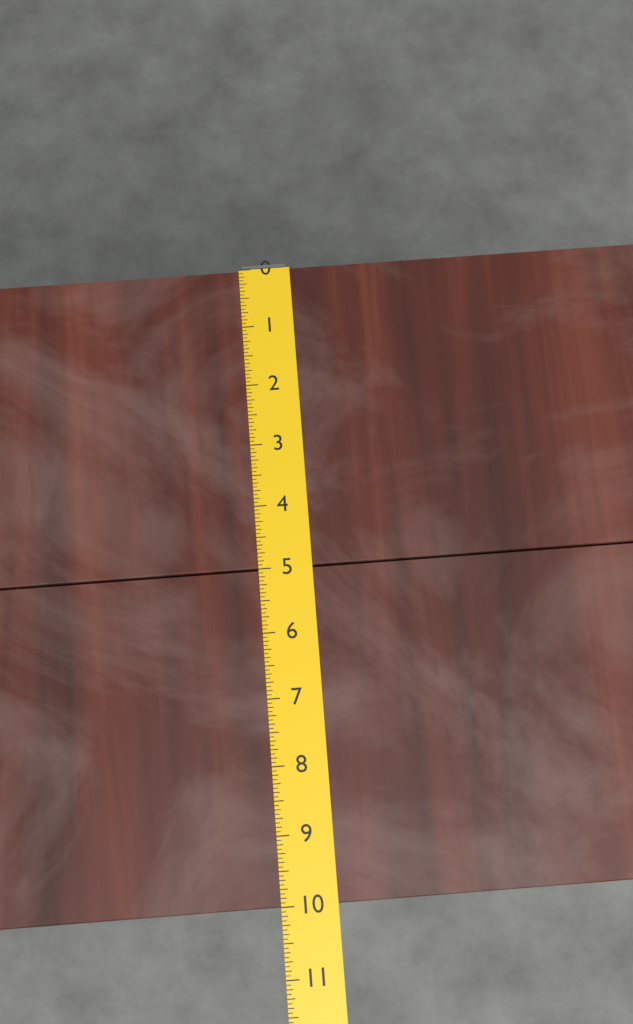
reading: 10.0000 (no unit)
